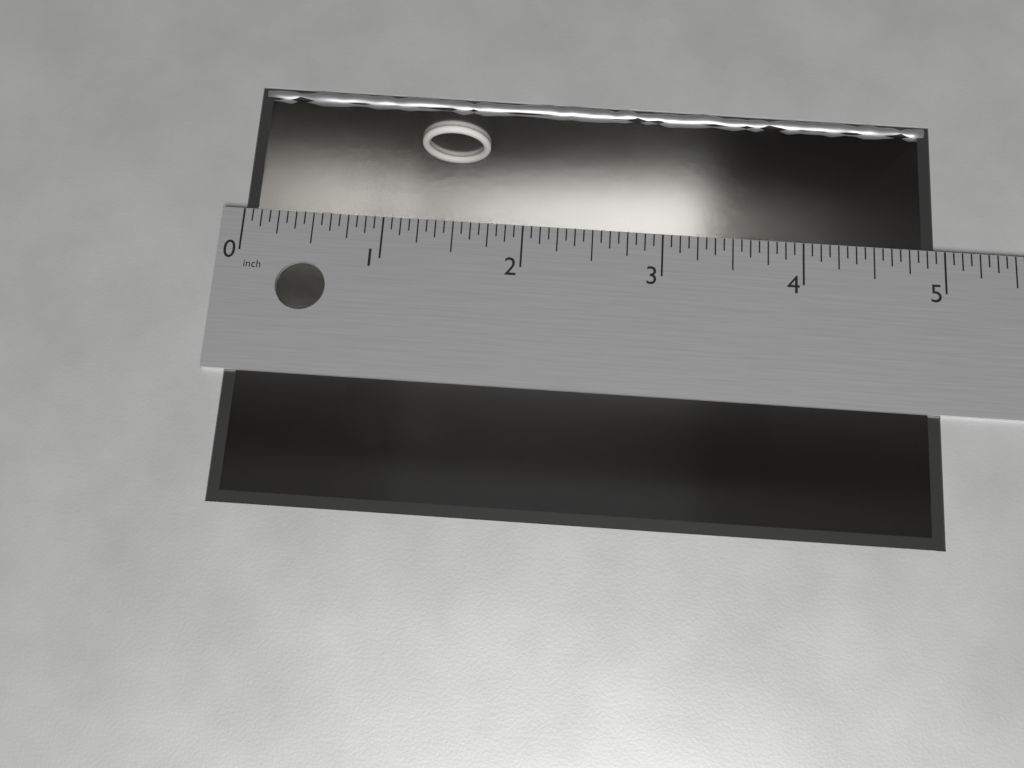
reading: 4.9375 in
